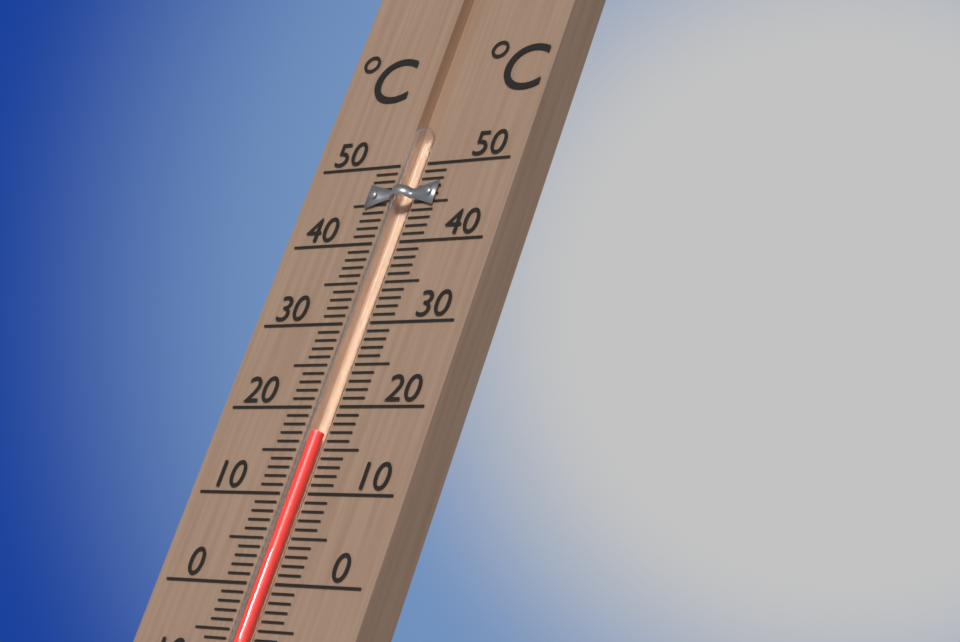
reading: 17 °C
